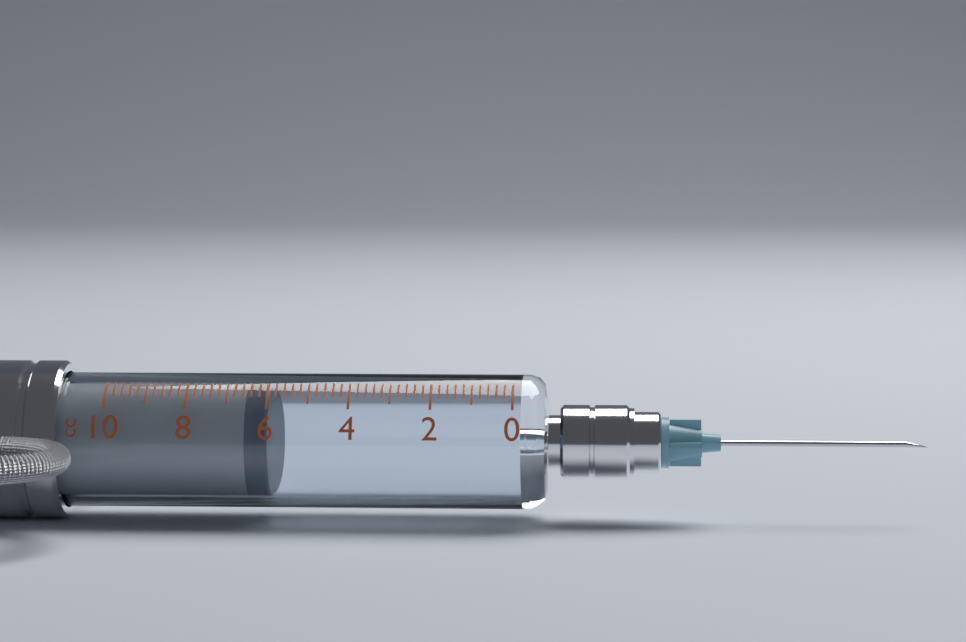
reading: 6.0 cc
